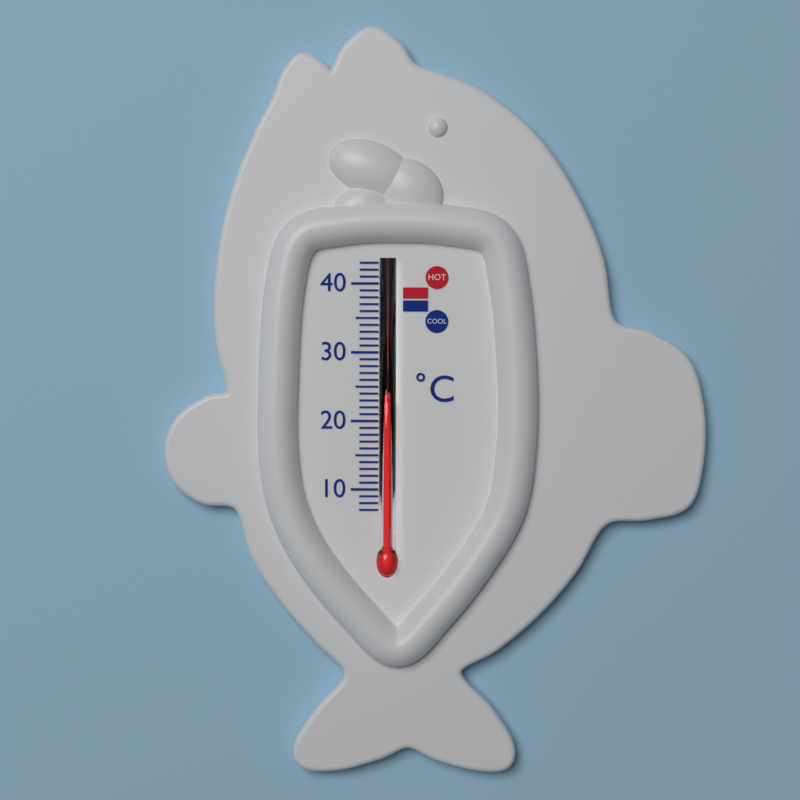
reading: 23 °C
